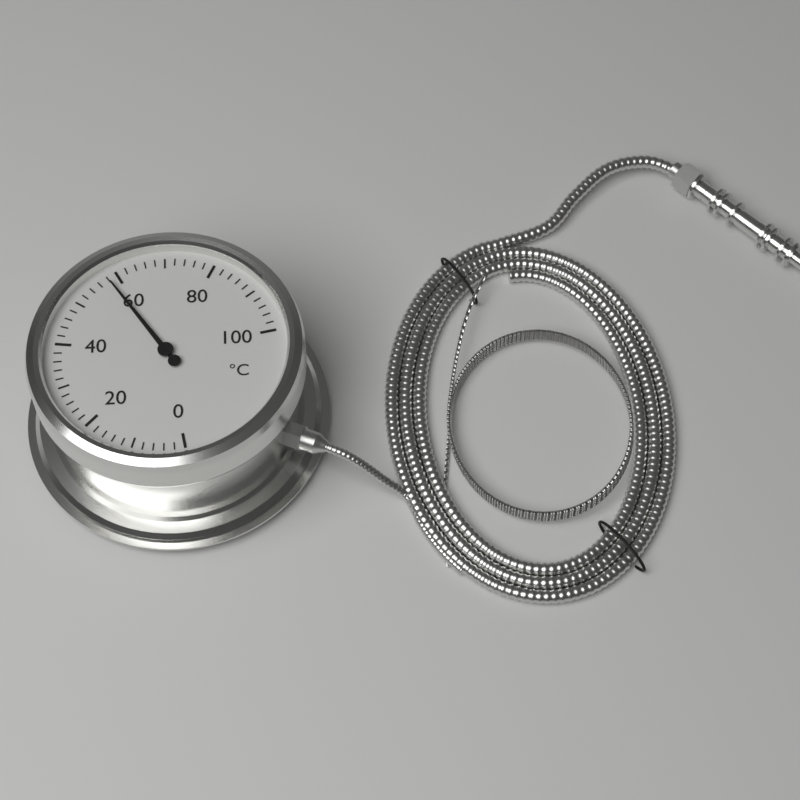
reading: 58 °C
